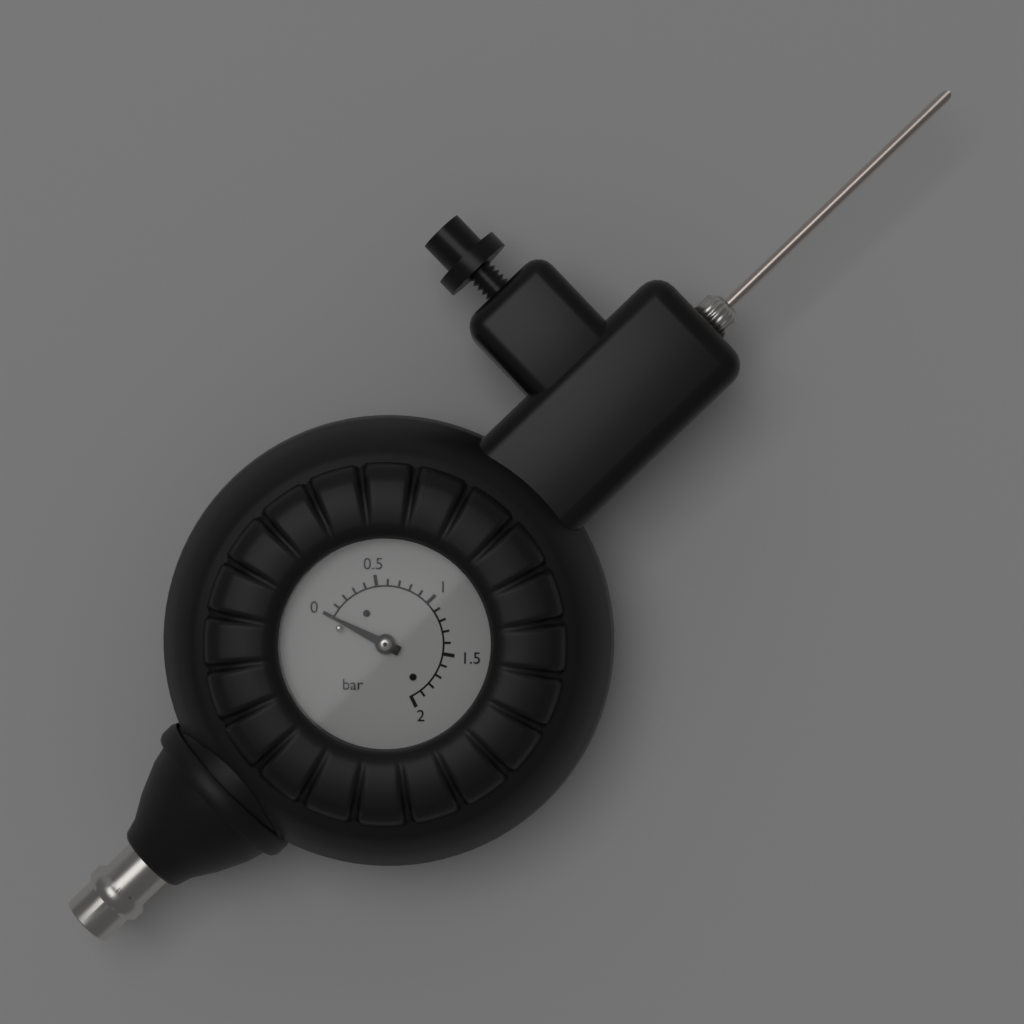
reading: 0.0 bar
